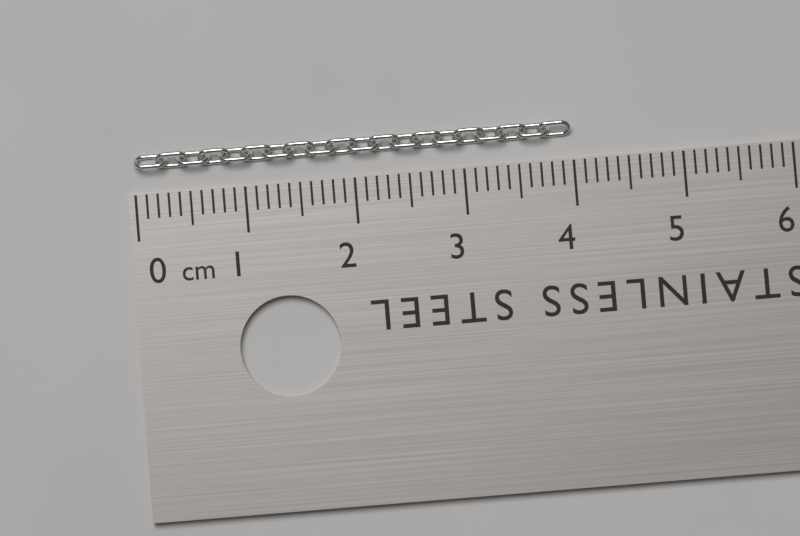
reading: 4.0 cm
